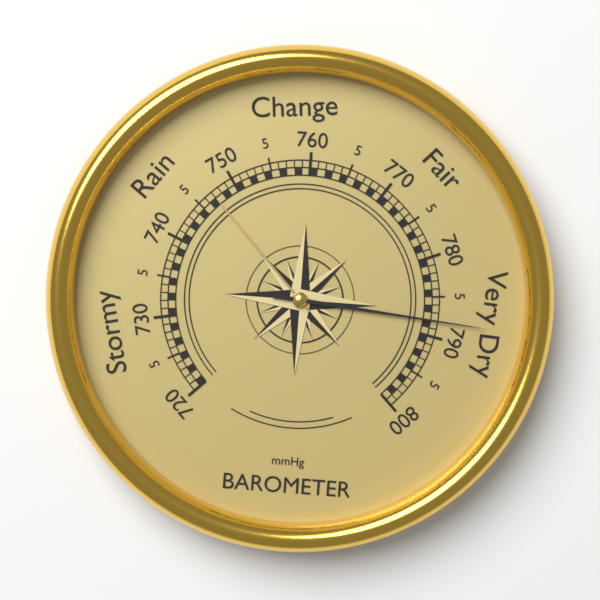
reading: 788 mmHg
